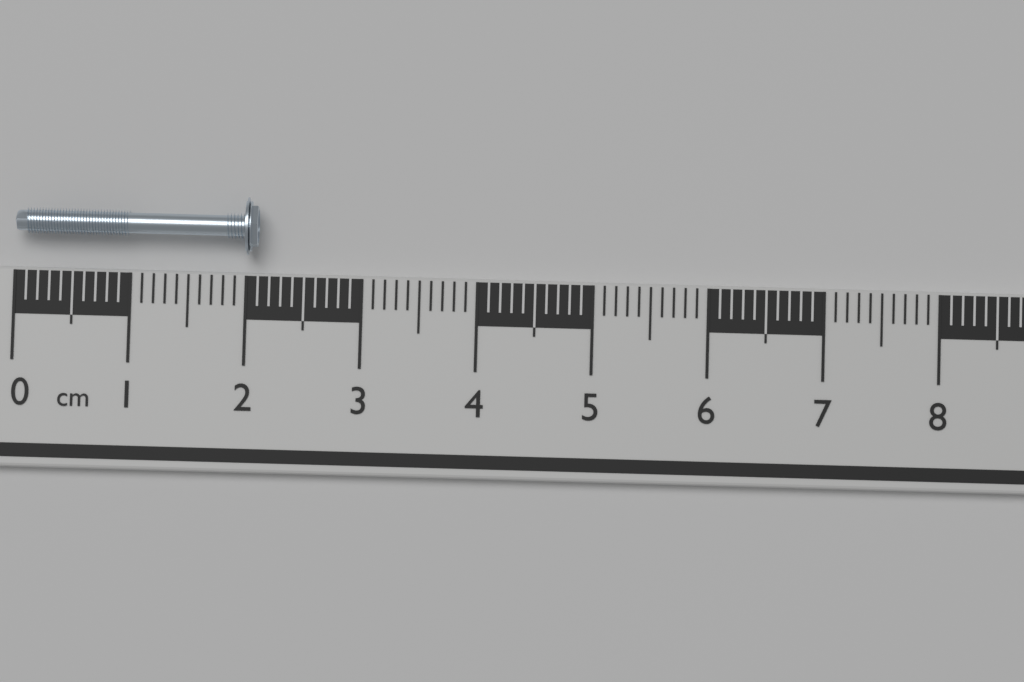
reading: 2.1 cm
